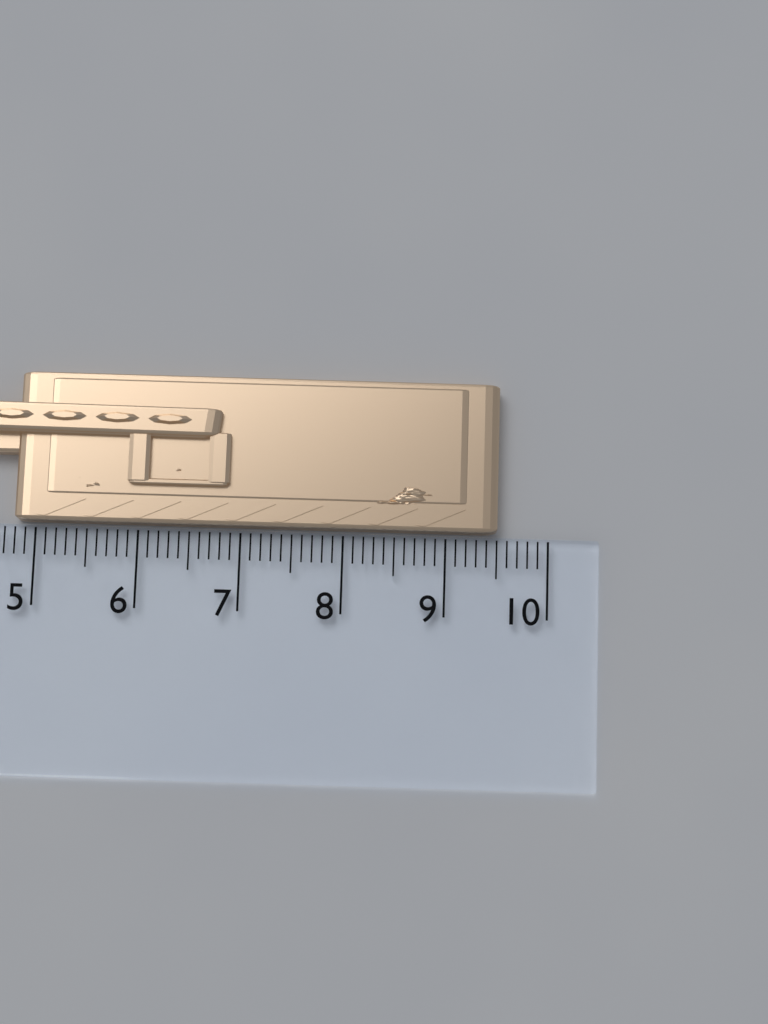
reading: 9.5 cm
